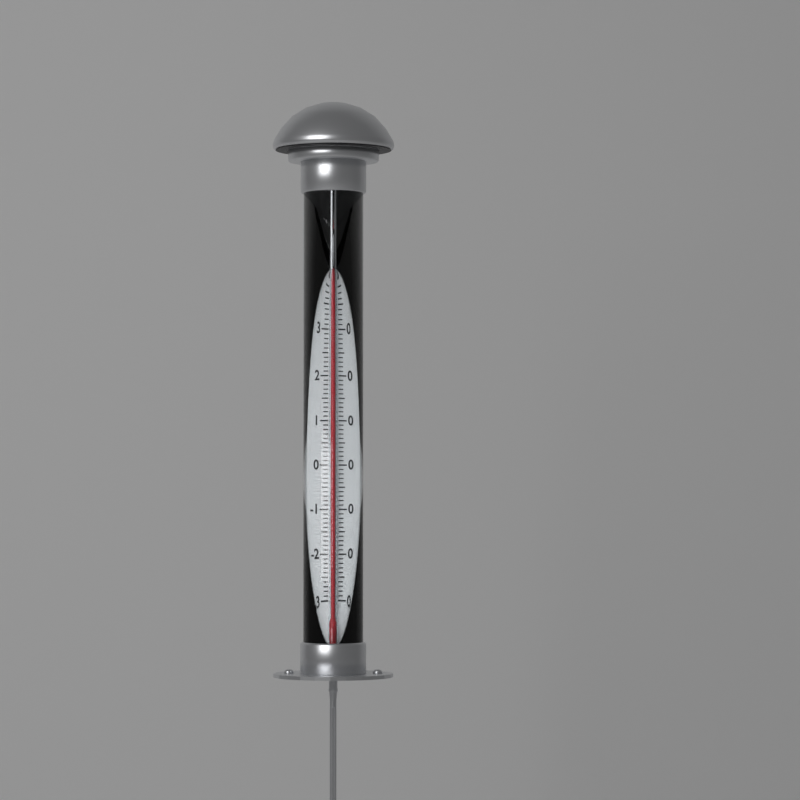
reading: 42 °C
